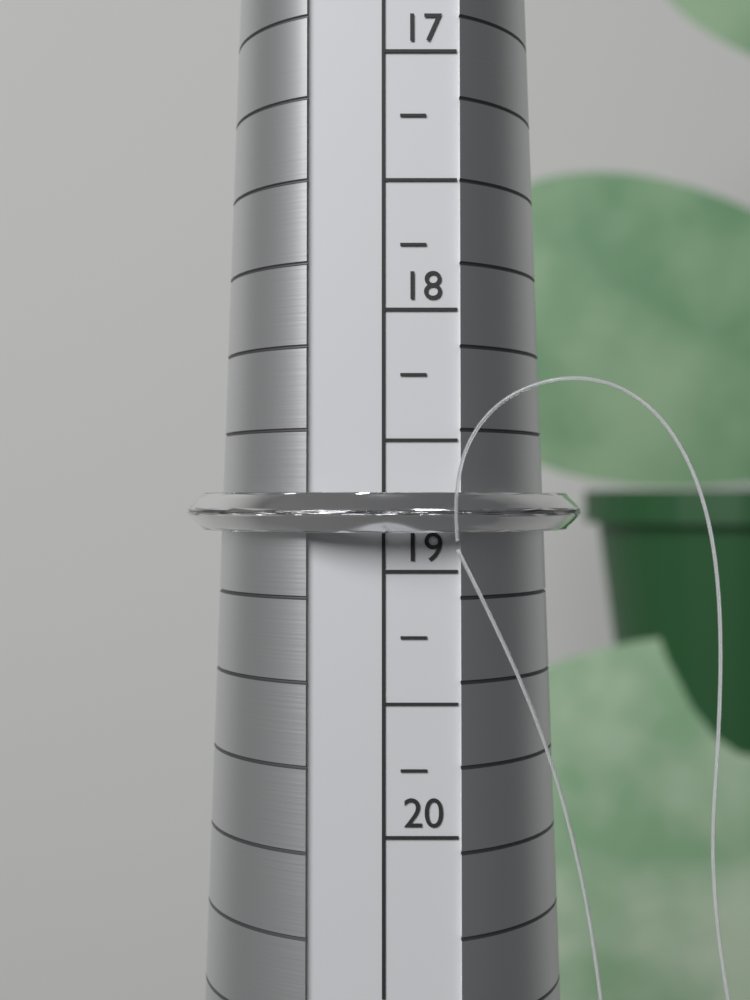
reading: 18.85 (no unit)
